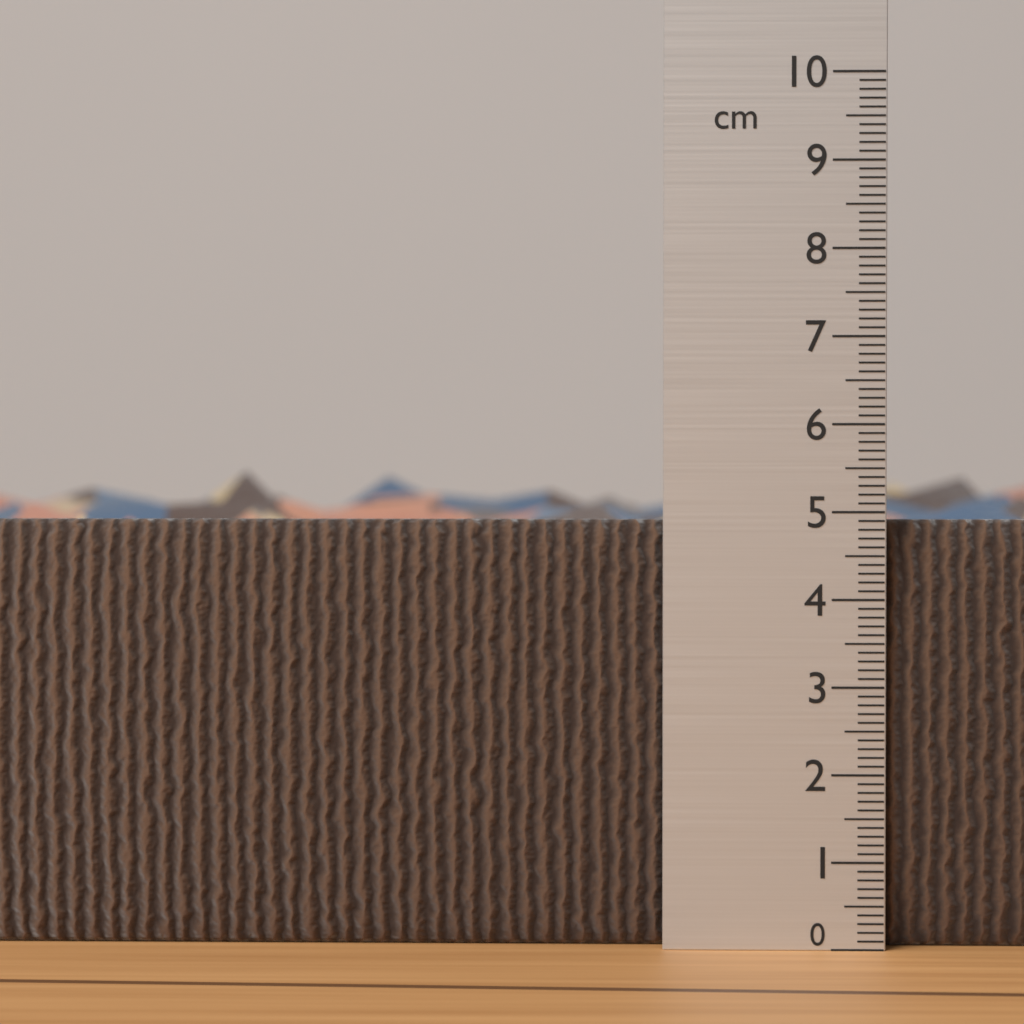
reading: 4.9 cm
